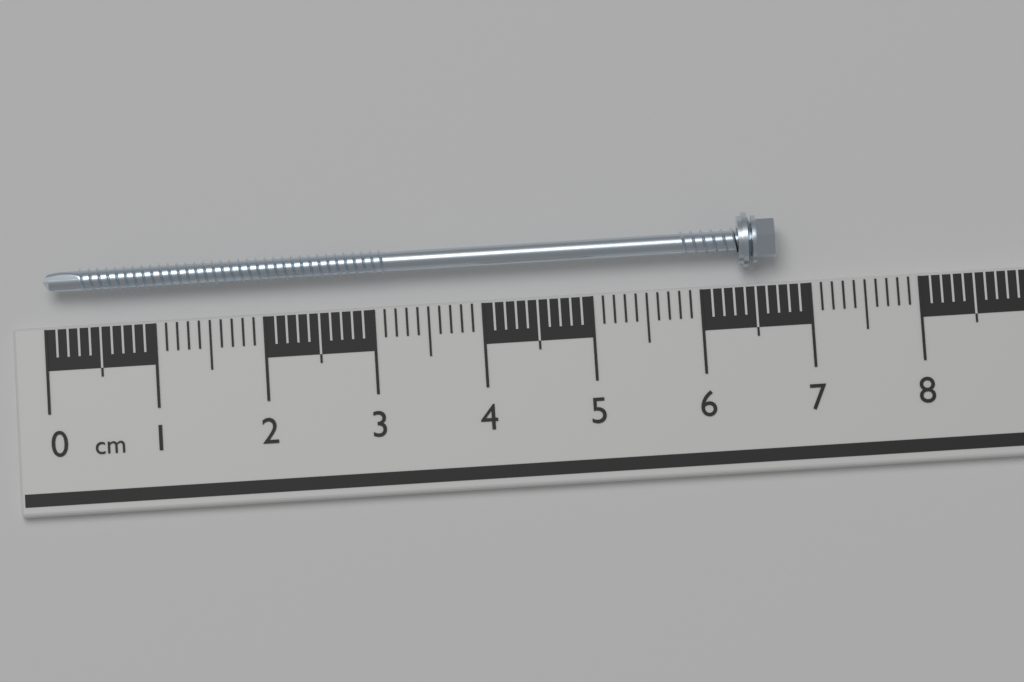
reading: 6.7 cm
